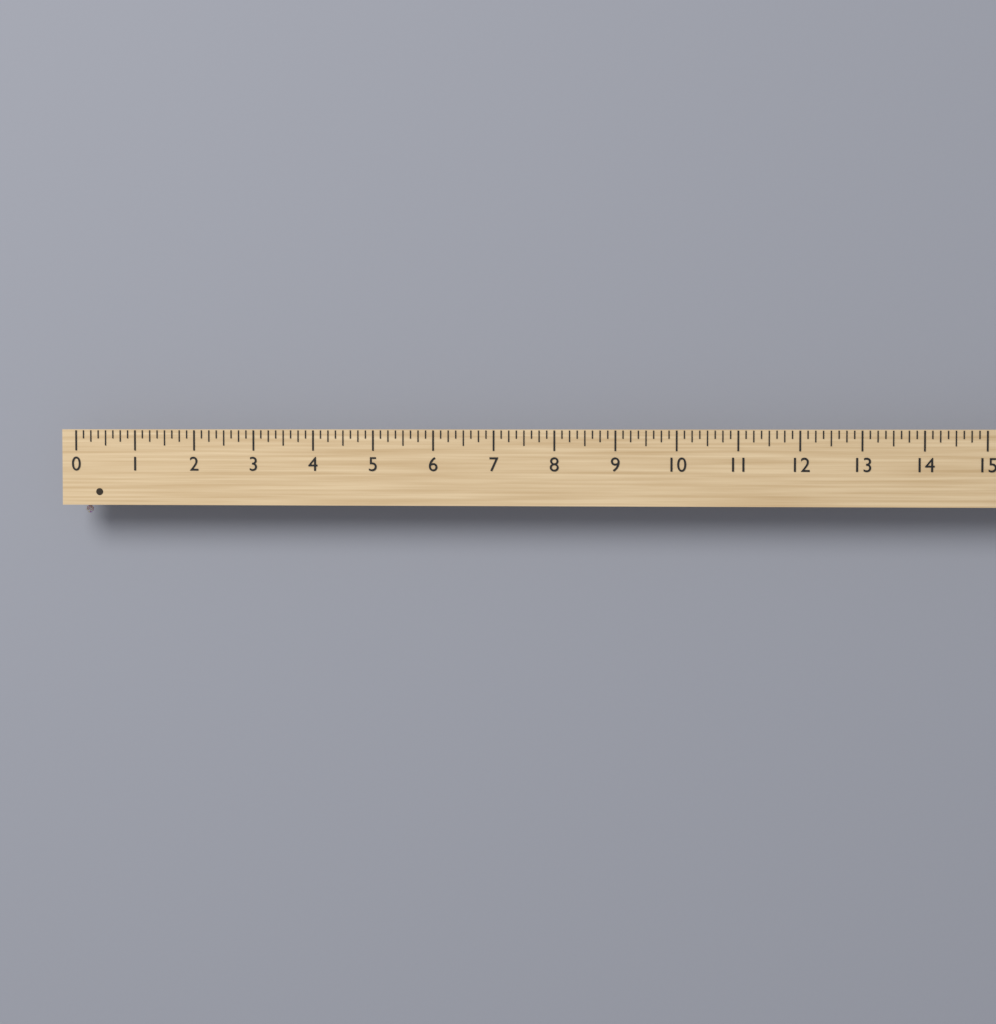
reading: 0.125 (no unit)
